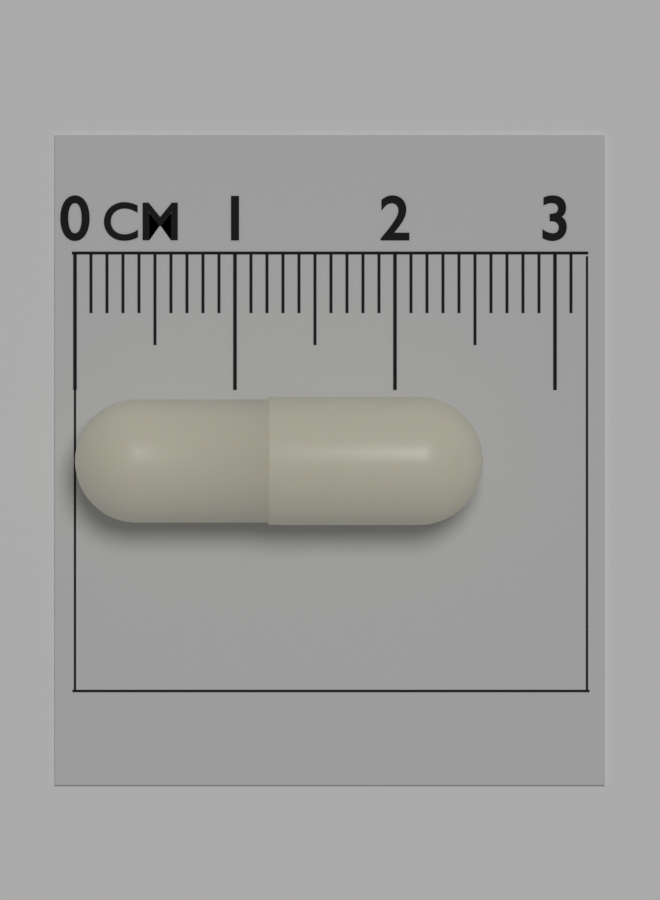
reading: 2.55 cm
